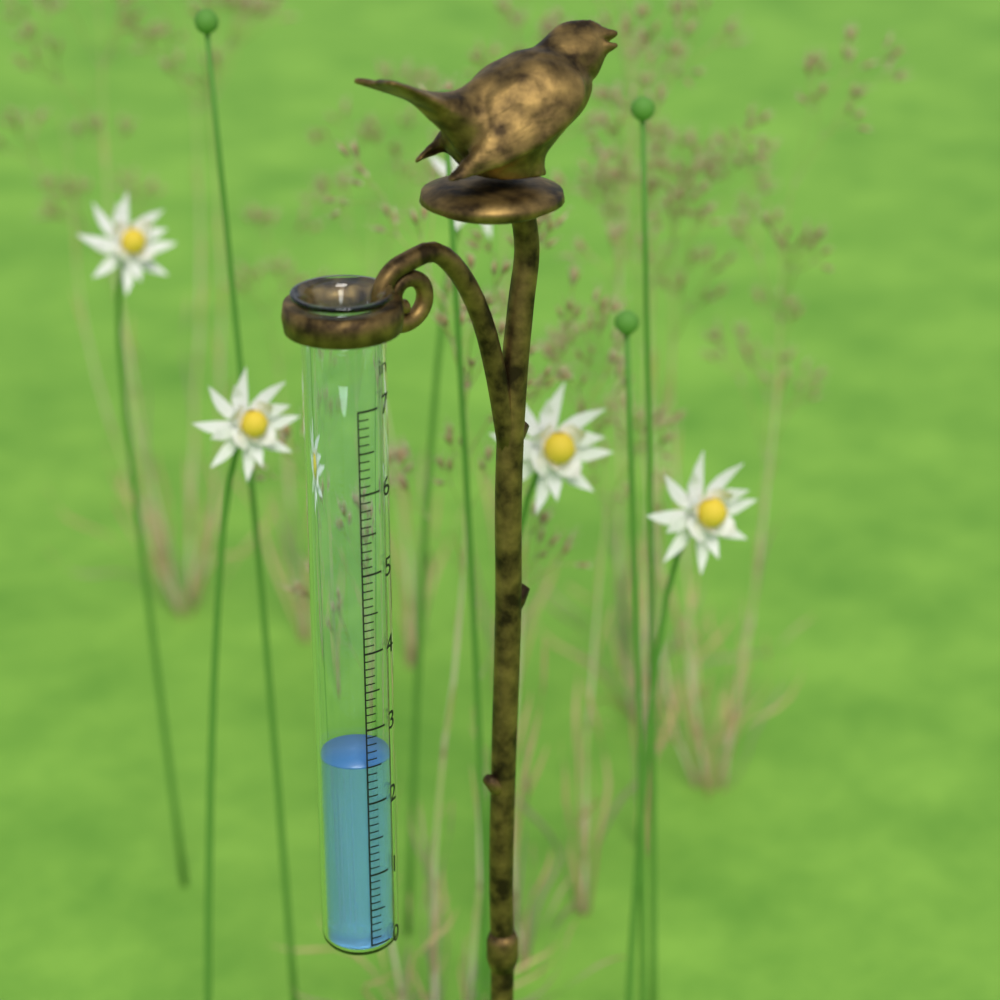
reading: 2.5 in
